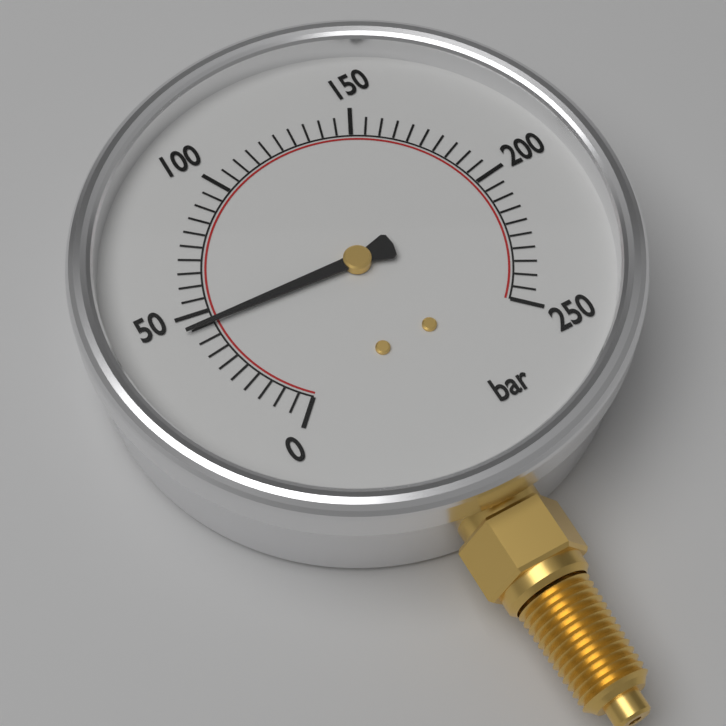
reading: 45 bar
